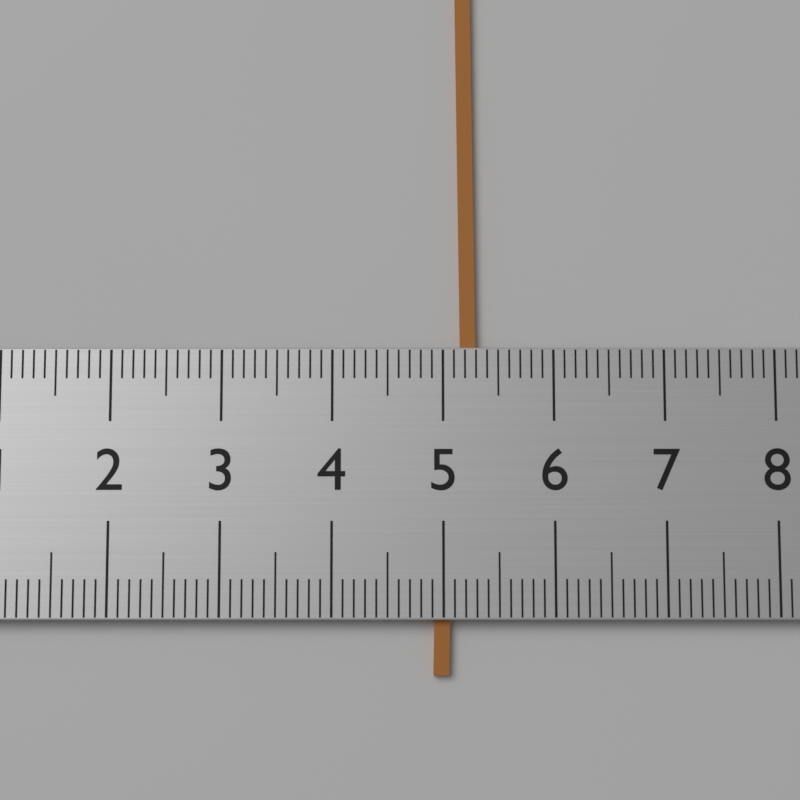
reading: 5.3 (no unit)
